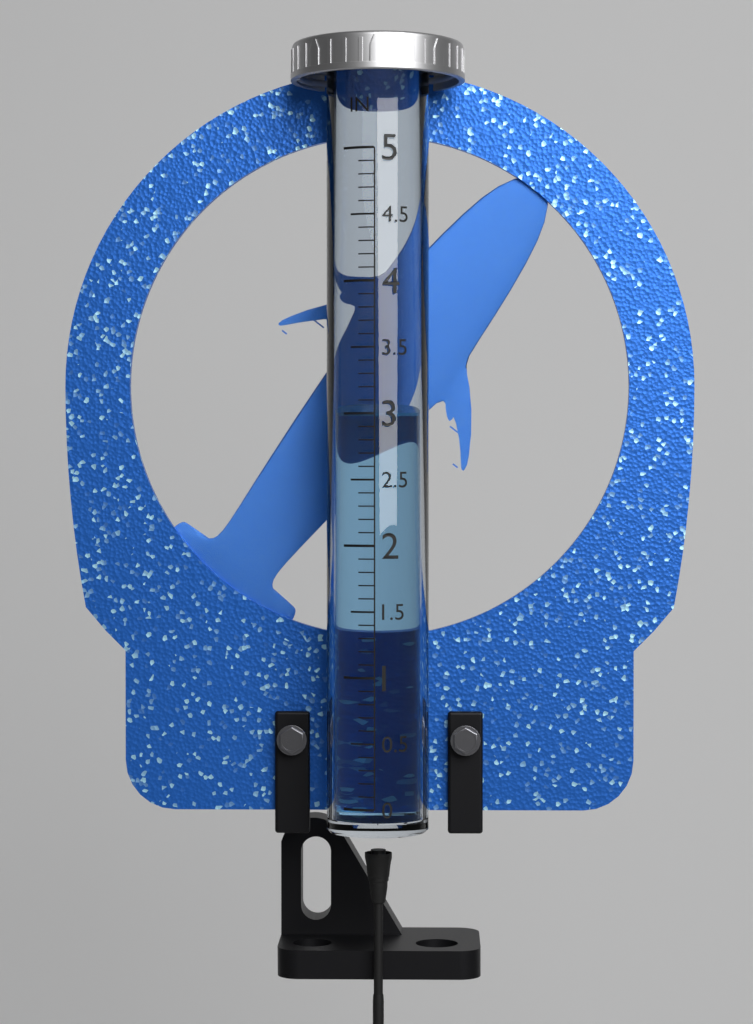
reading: 3.0 in
